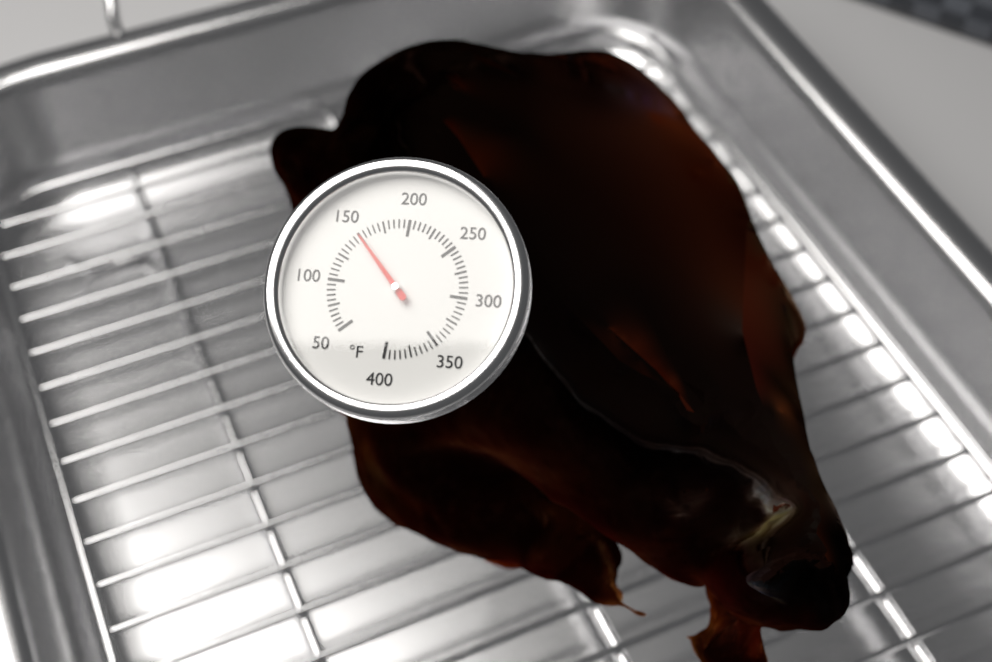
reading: 150 °F
